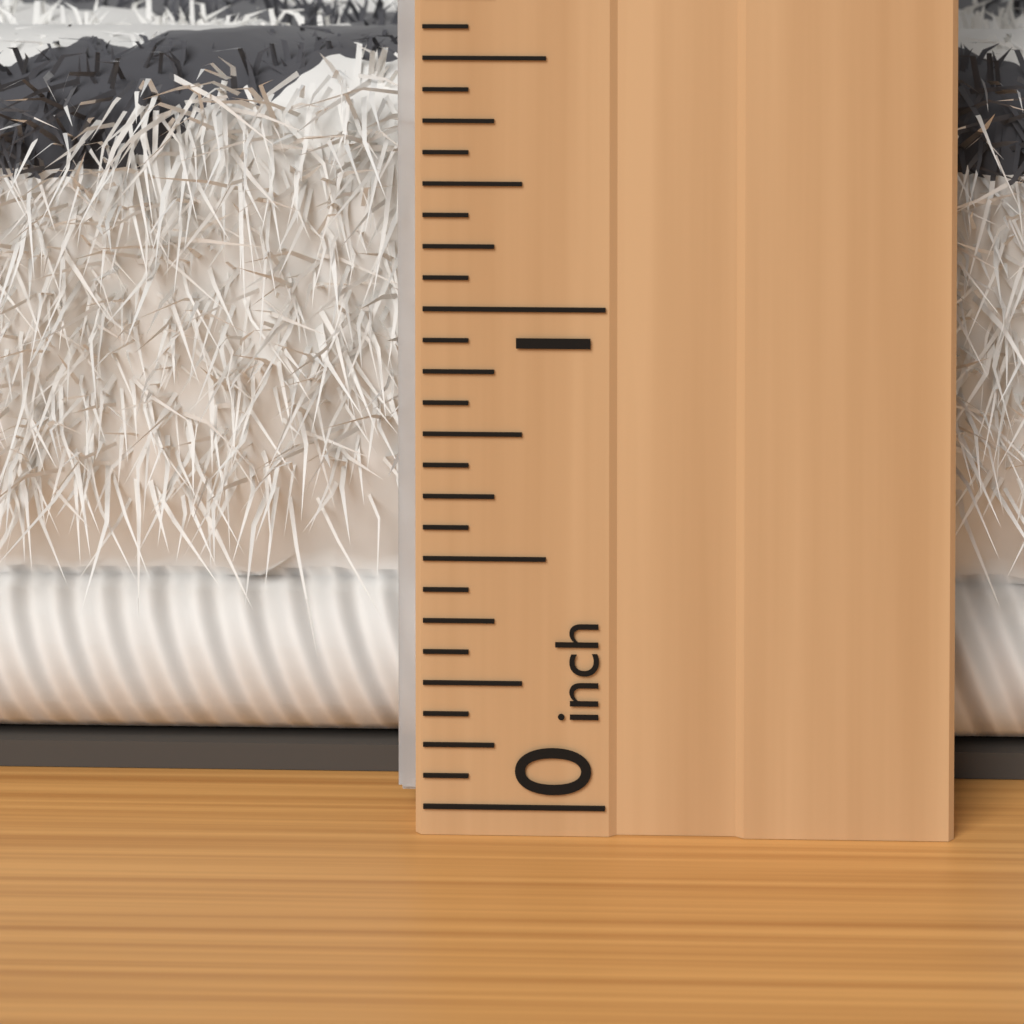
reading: 1.4375 inch
